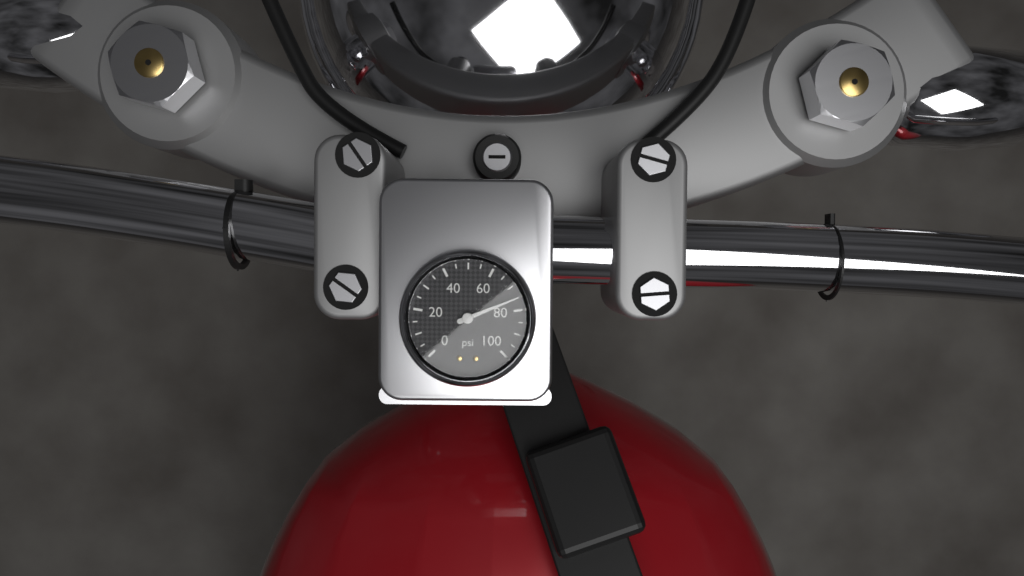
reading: 75 psi
